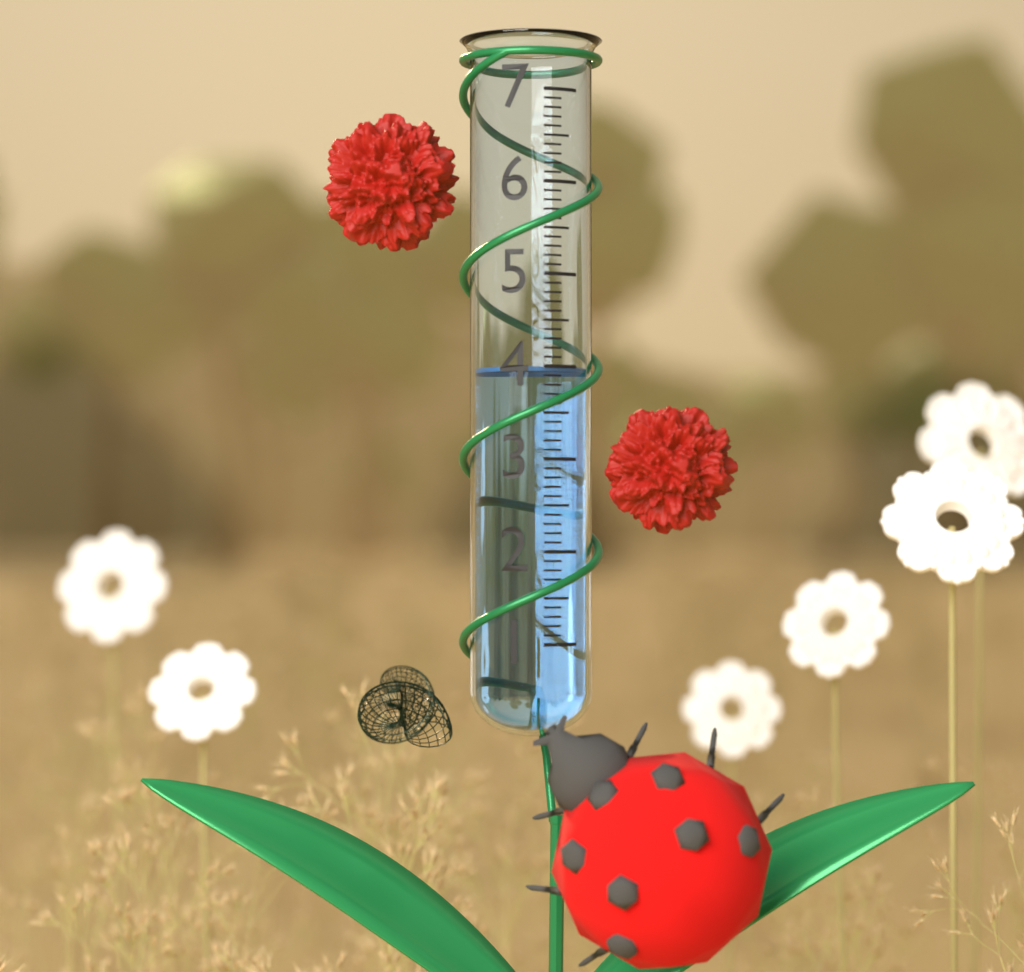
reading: 4.0 (no unit)
